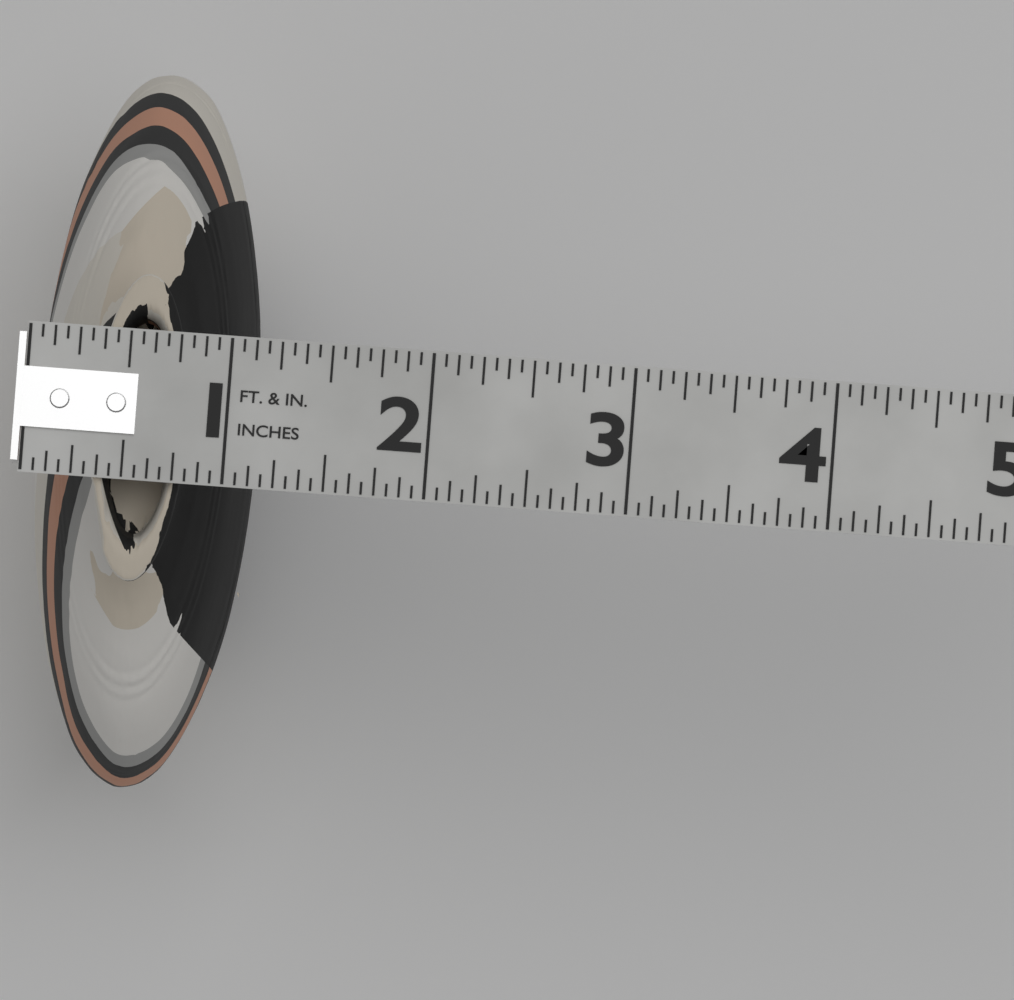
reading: 1.1250 in
